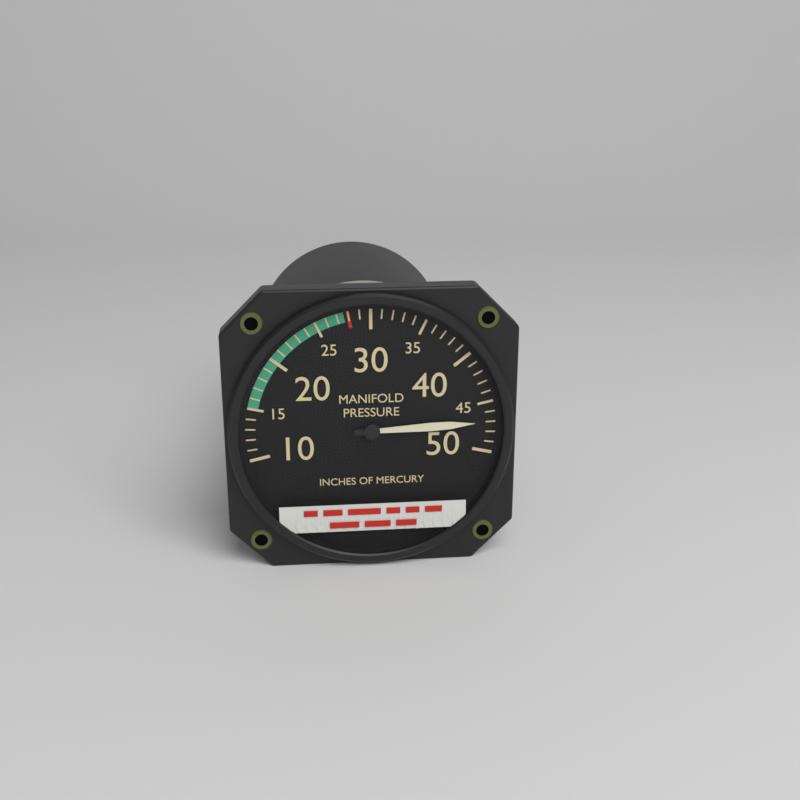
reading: 47 inHg
